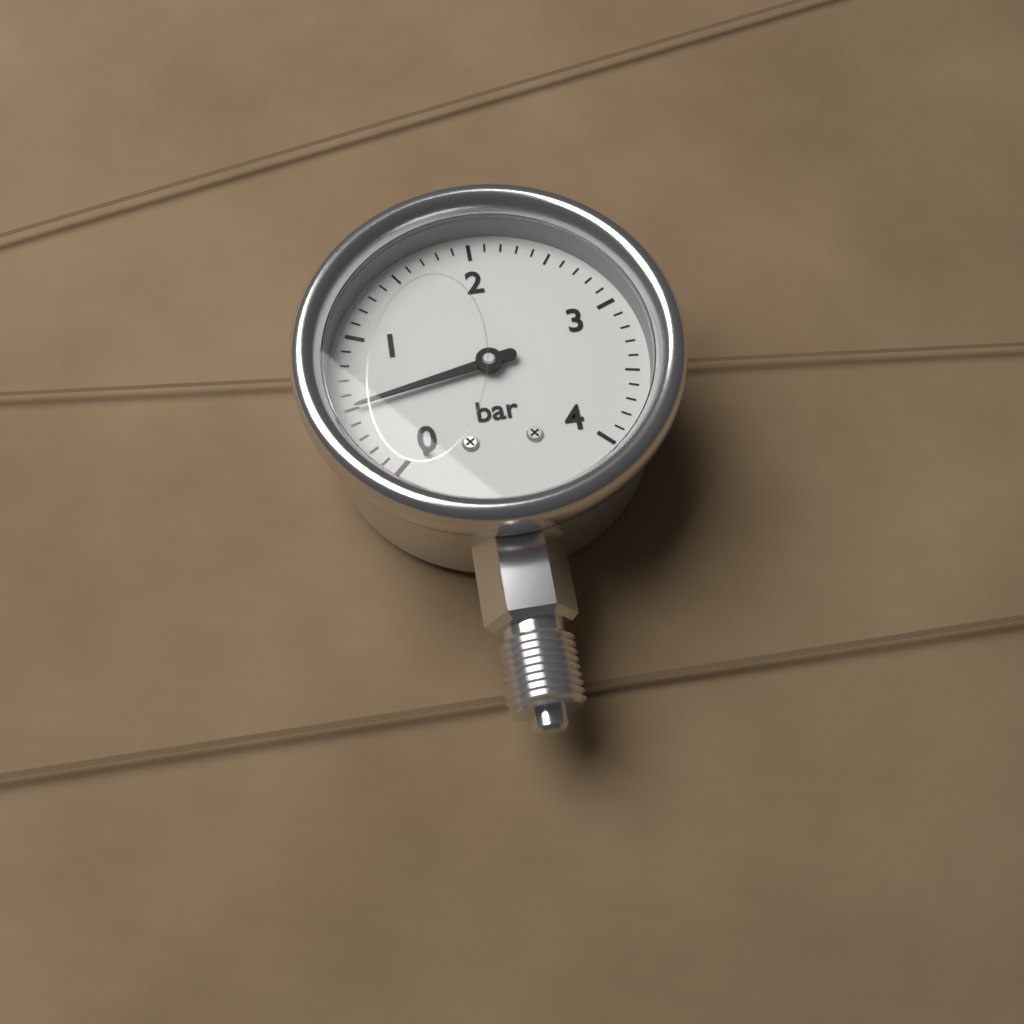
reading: 0.5 bar
